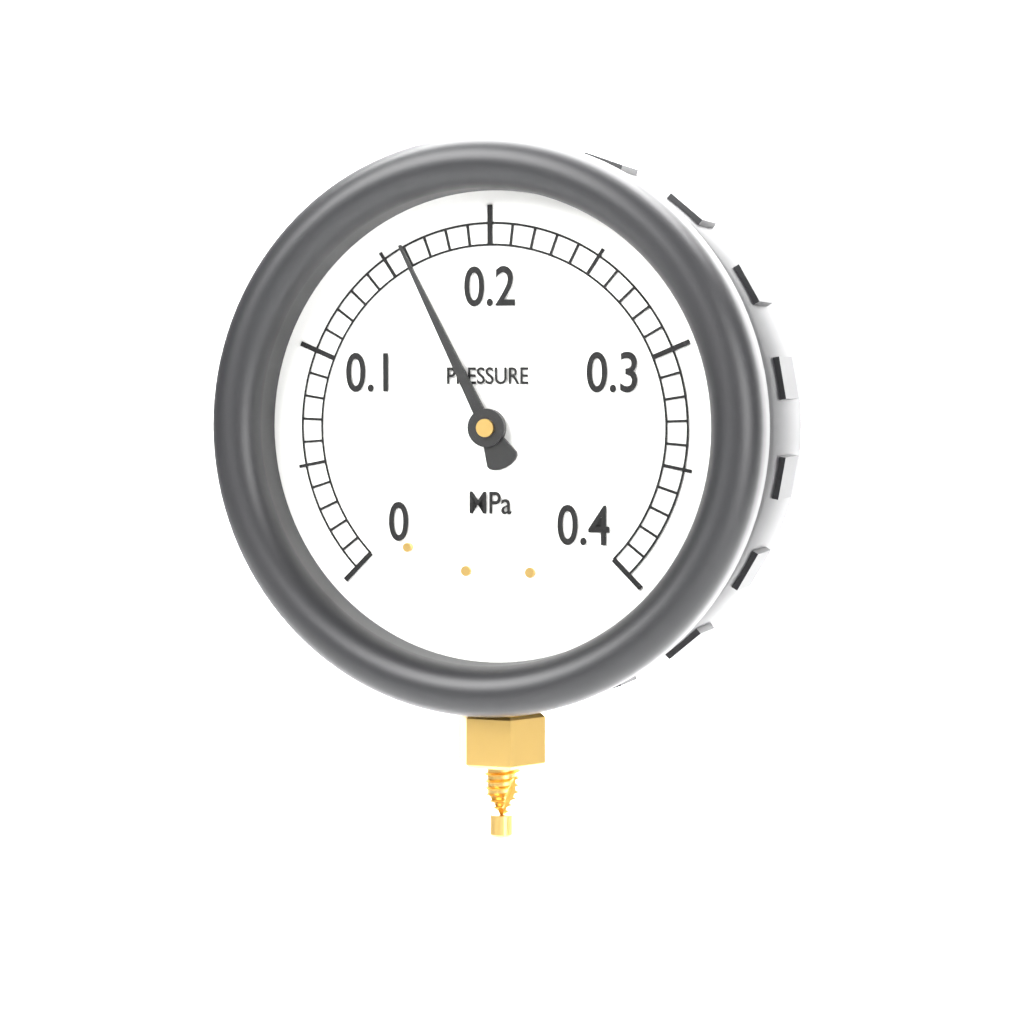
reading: 0.16 MPa
